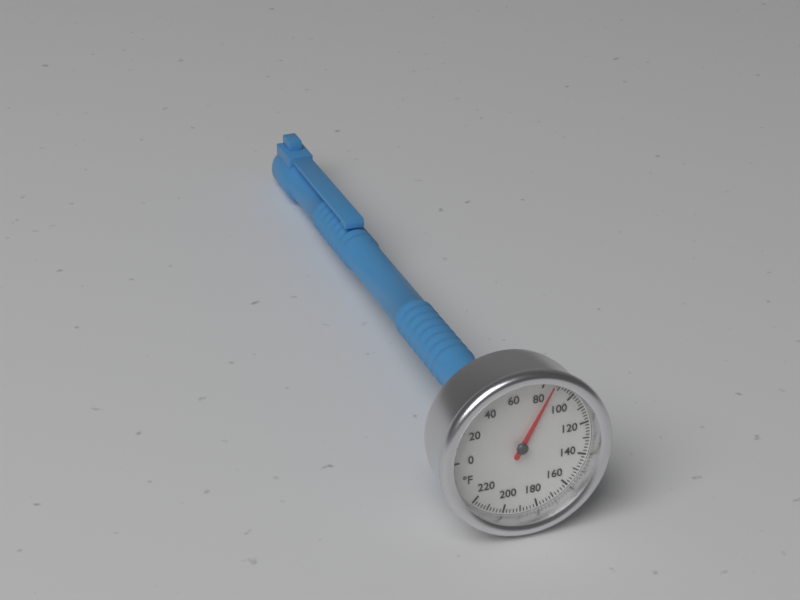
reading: 86 °F
